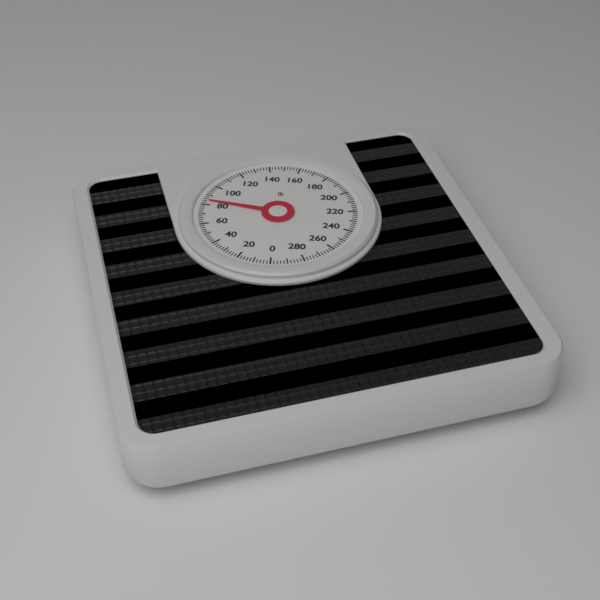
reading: 84 lb
